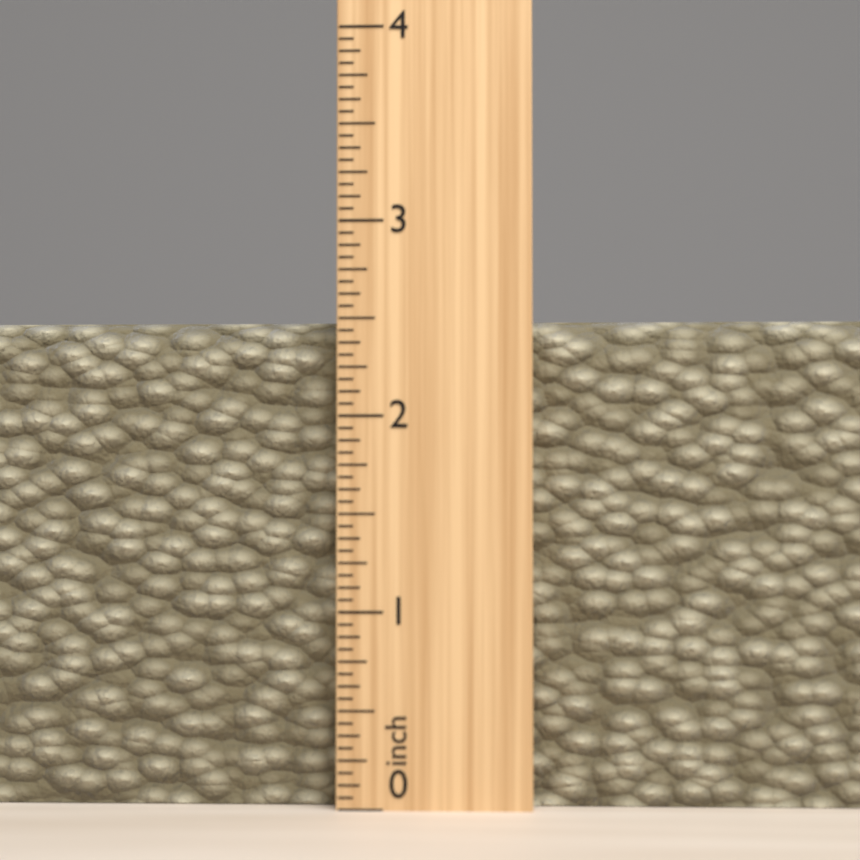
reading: 2.5000 inch
